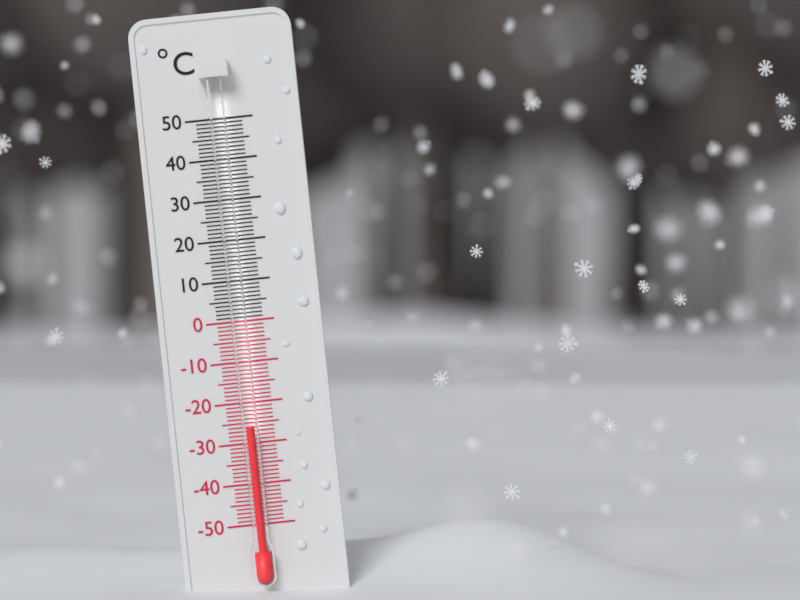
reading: -26 °C
